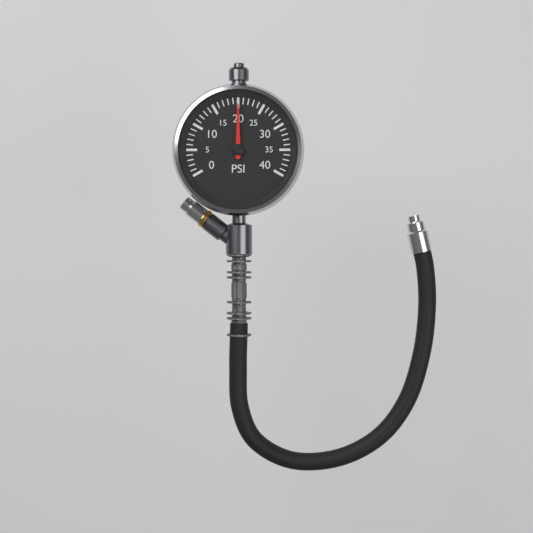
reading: 20 psi
